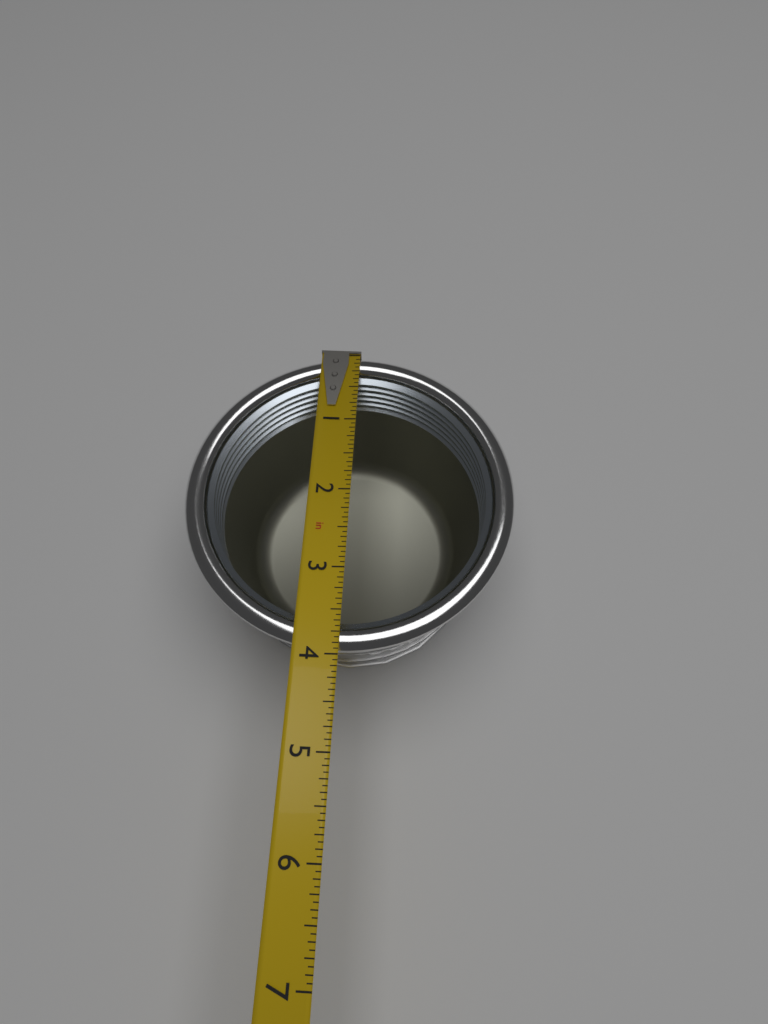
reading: 3.9375 in
